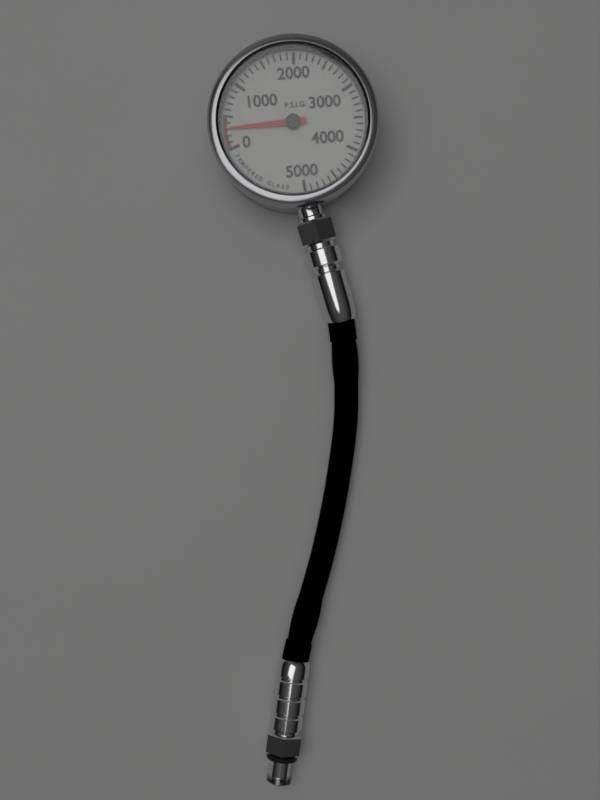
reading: 300 psig
